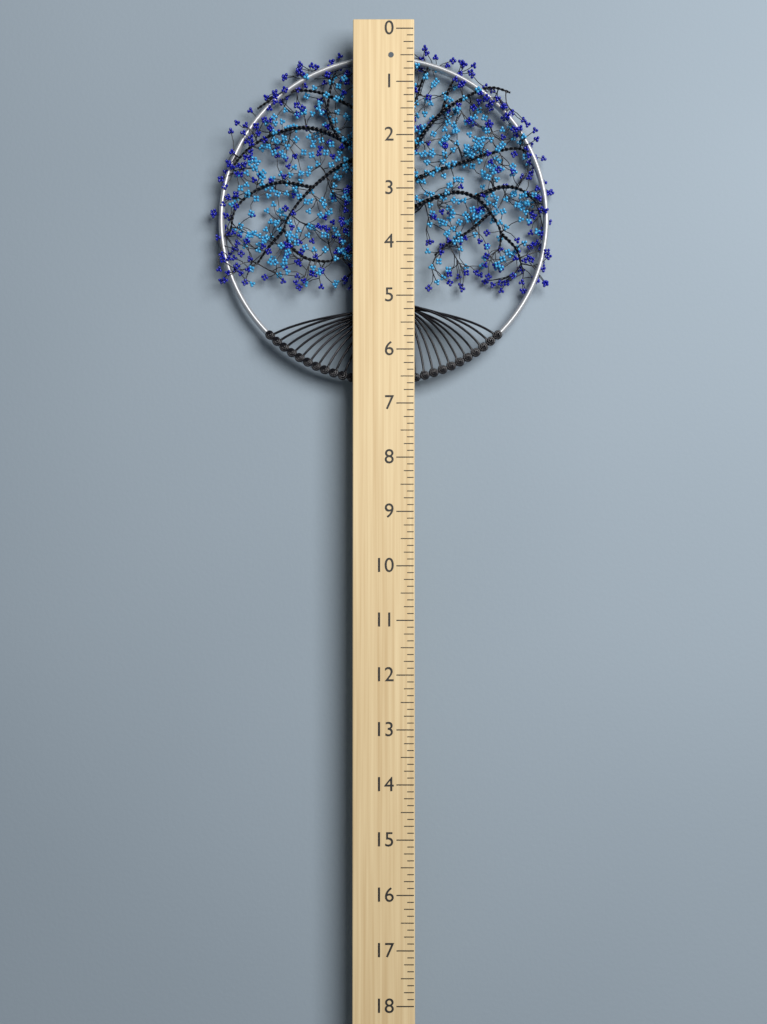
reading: 6.625 (no unit)
